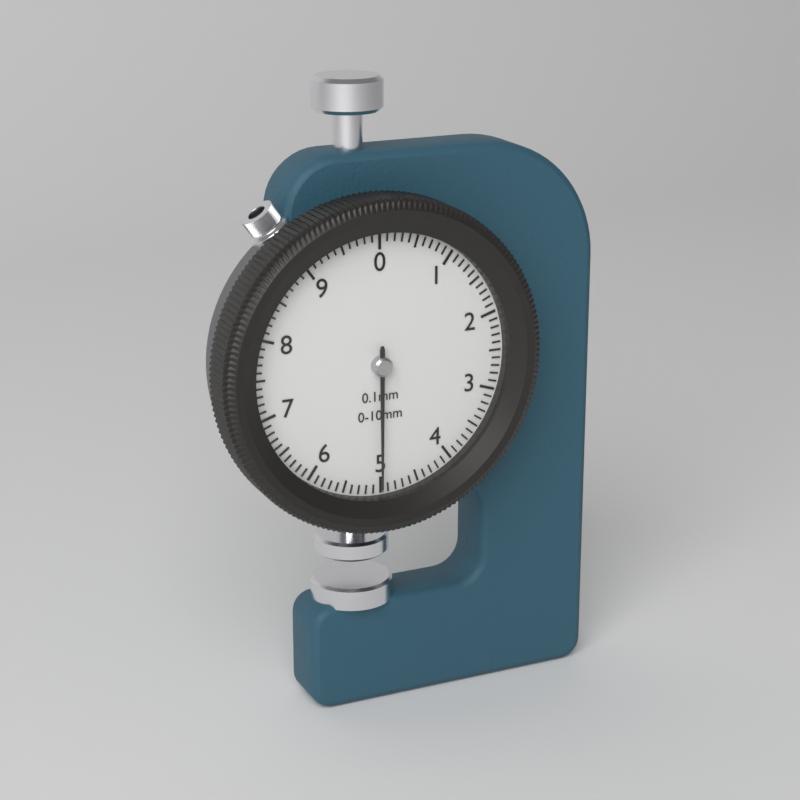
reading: 5.0 mm
